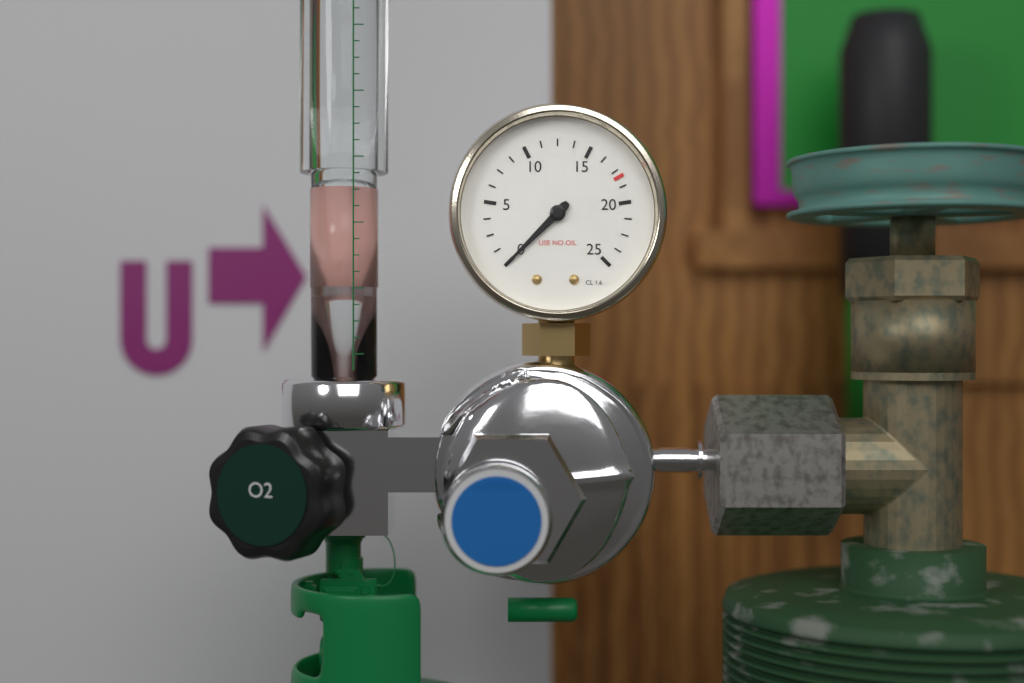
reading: 0.00 (no unit)
